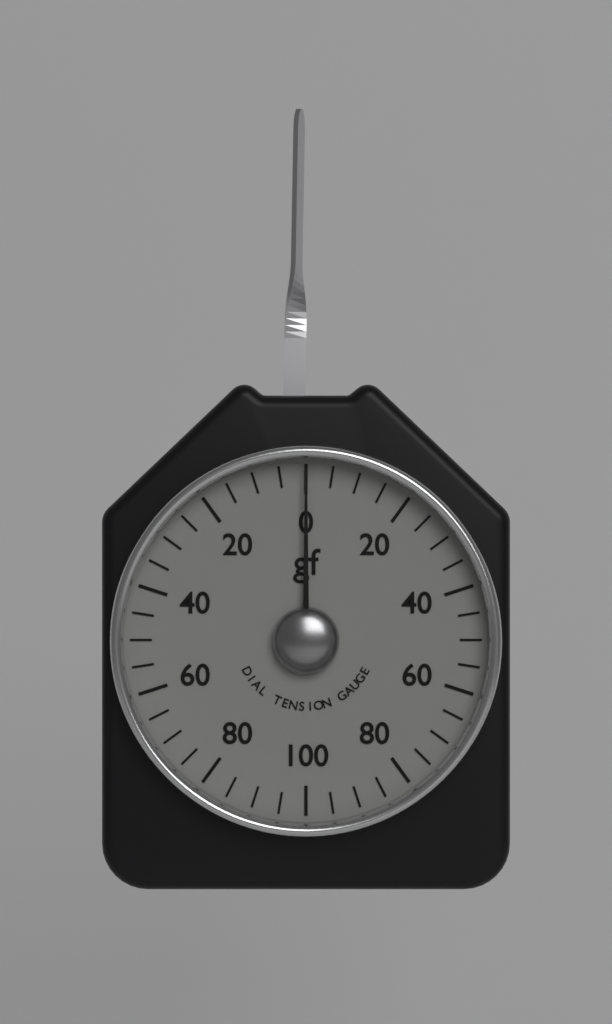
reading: 0 gf
